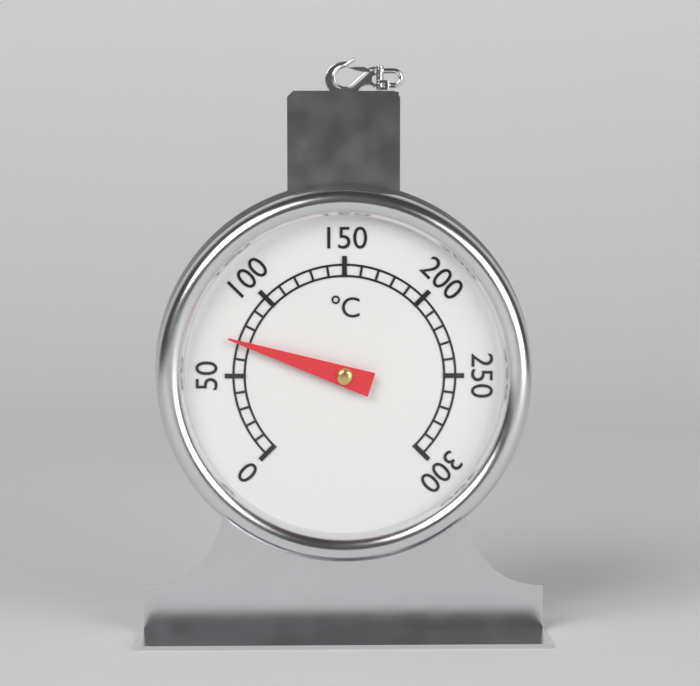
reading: 70 °C
